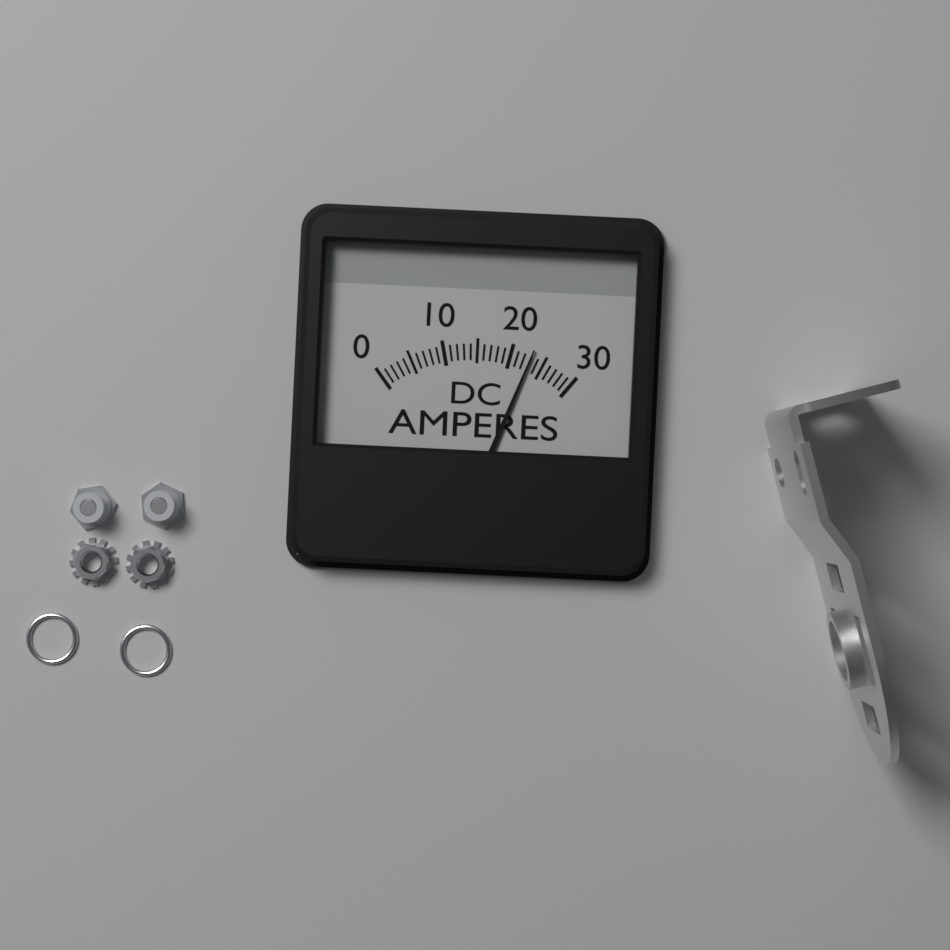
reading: 23 A
